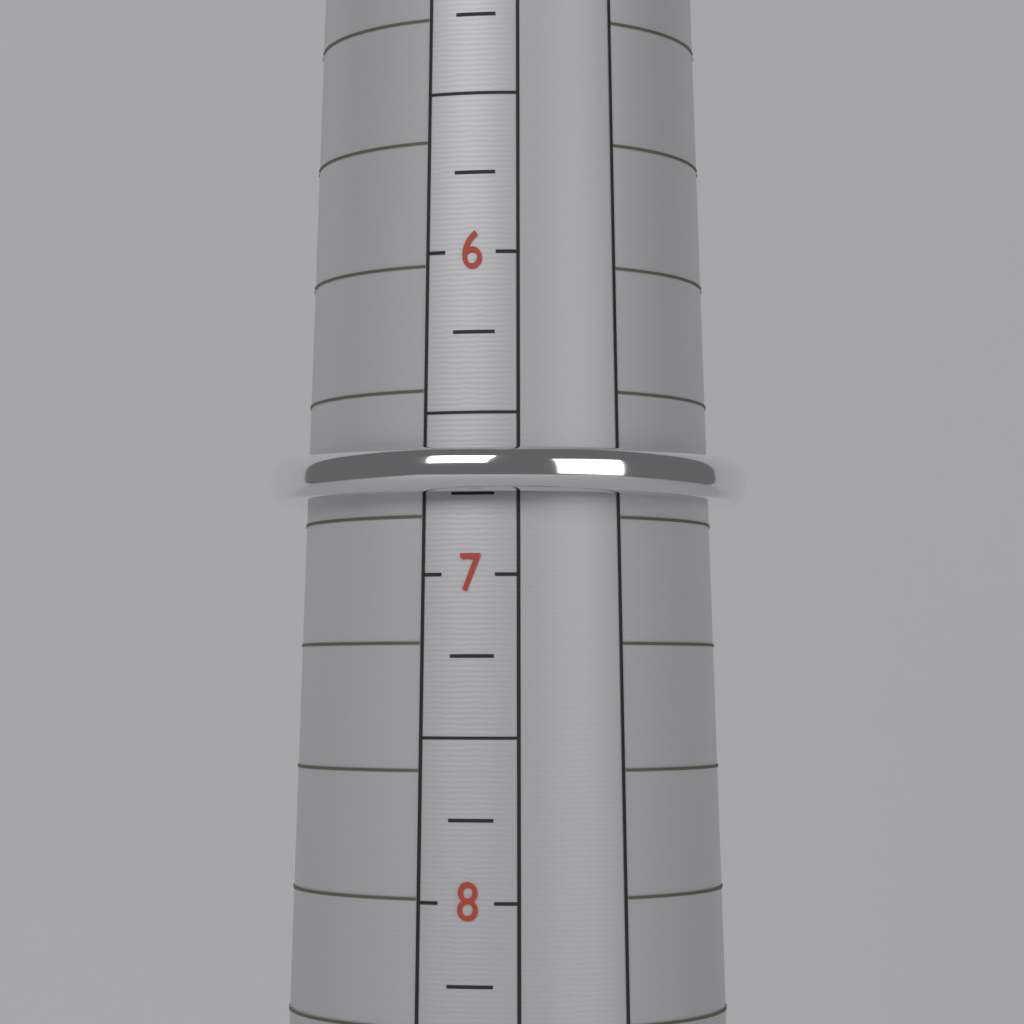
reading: 6.75 (no unit)
